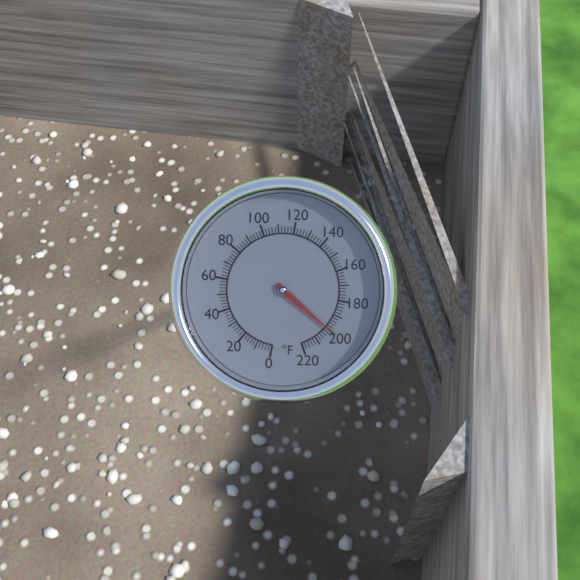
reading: 200 °F
